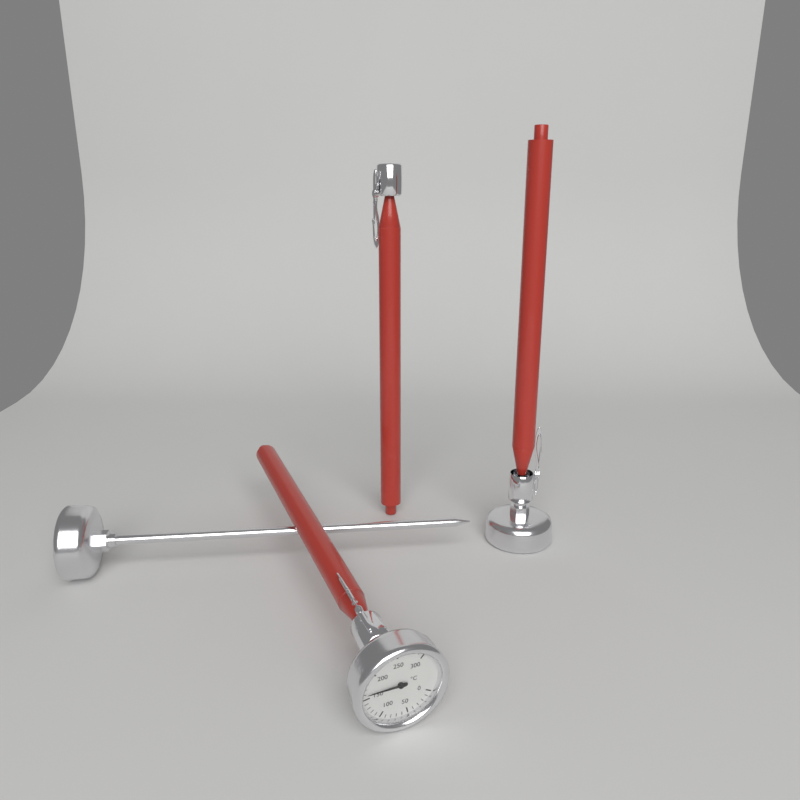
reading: 160 °C
